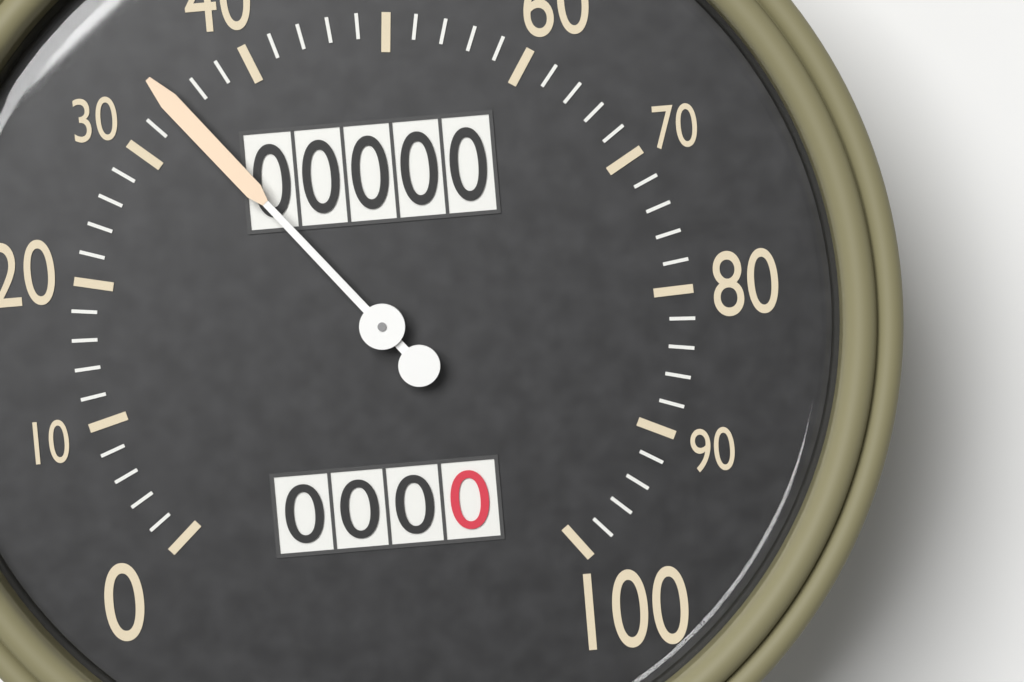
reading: 34 (no unit)
